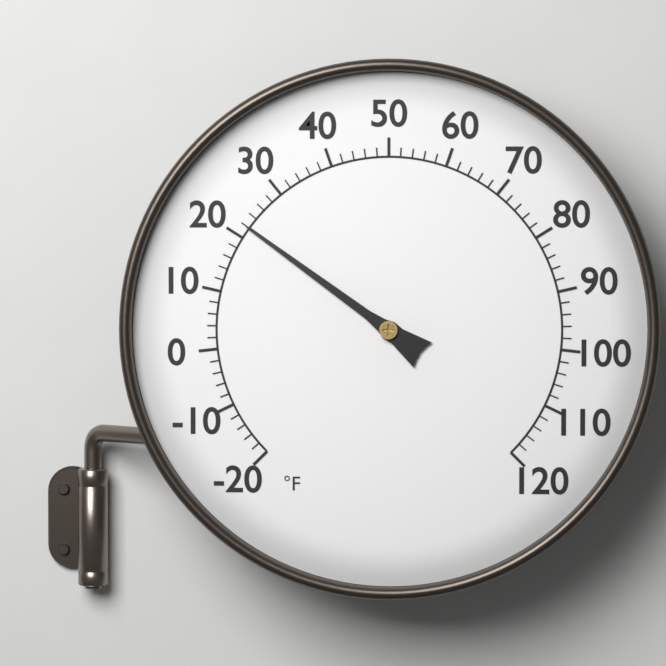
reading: 22 °F
